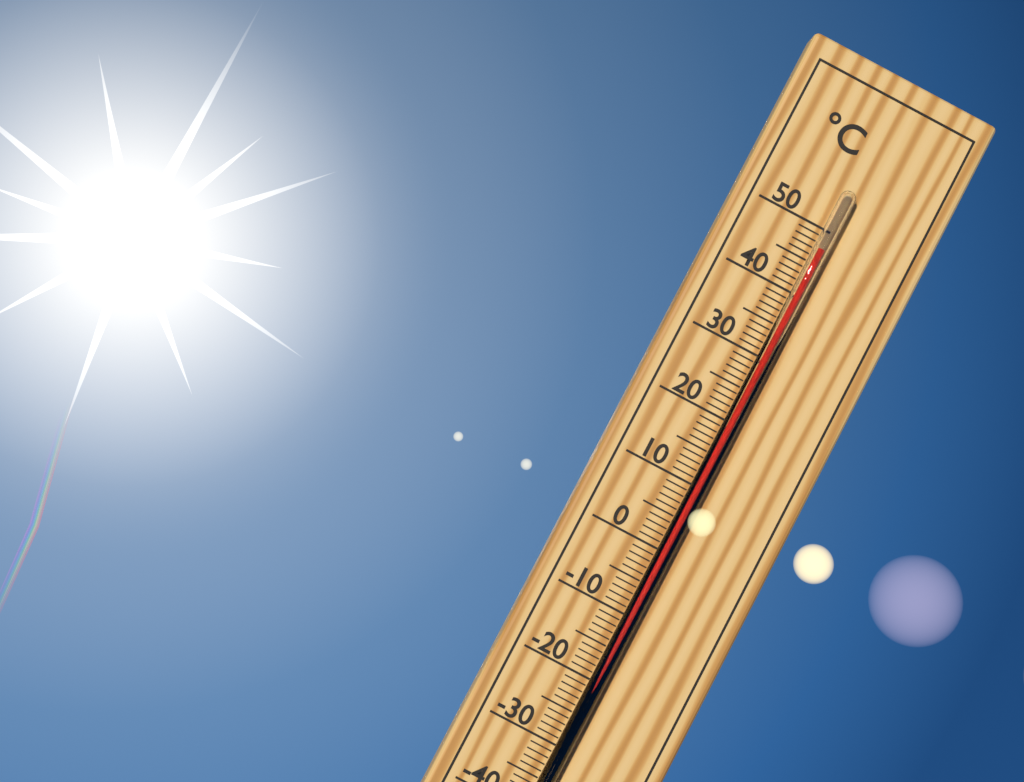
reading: 47 °C
